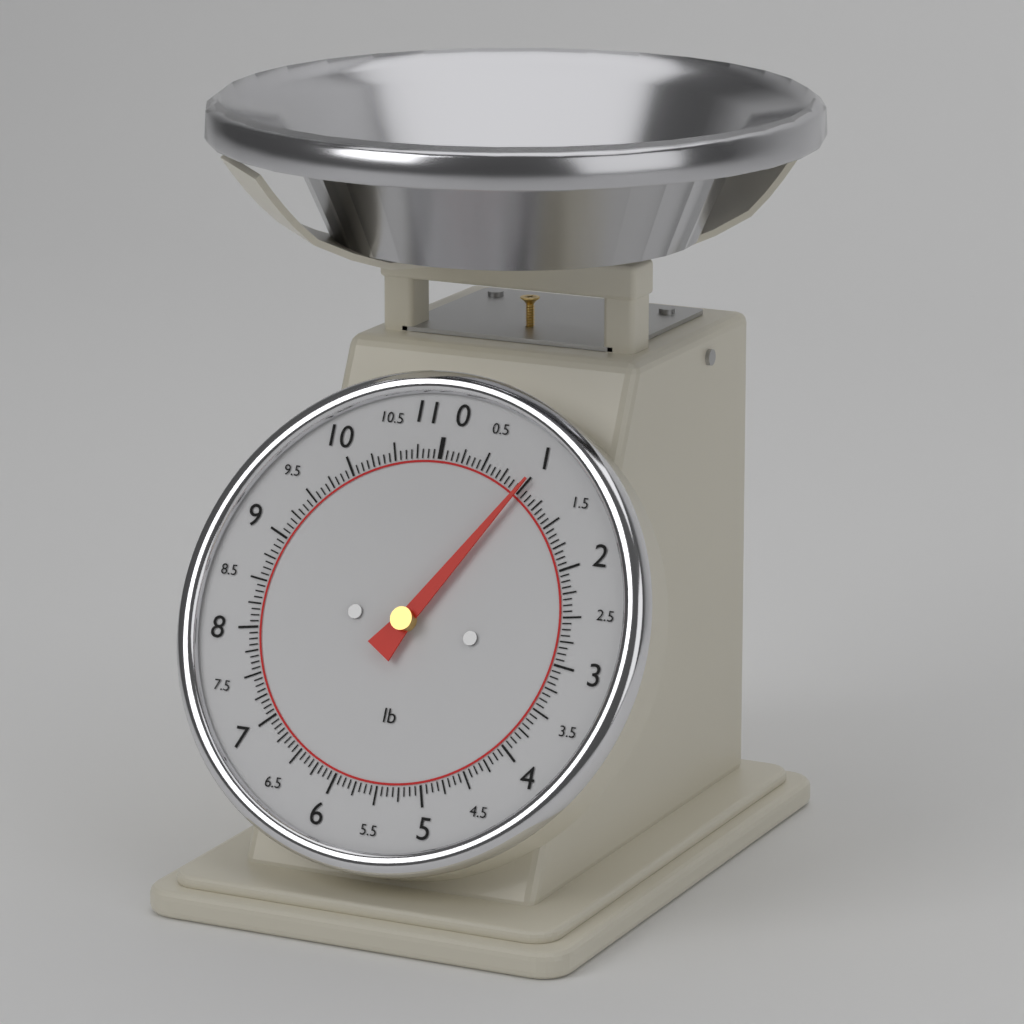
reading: 1.0000 lb
